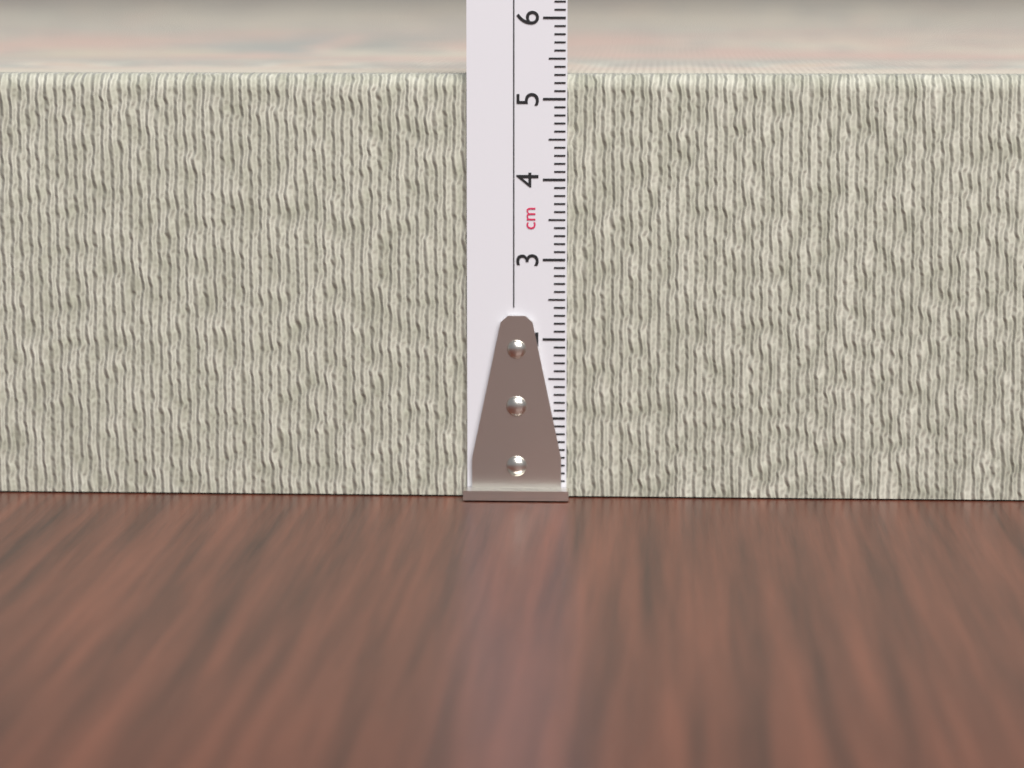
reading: 5.3 cm
